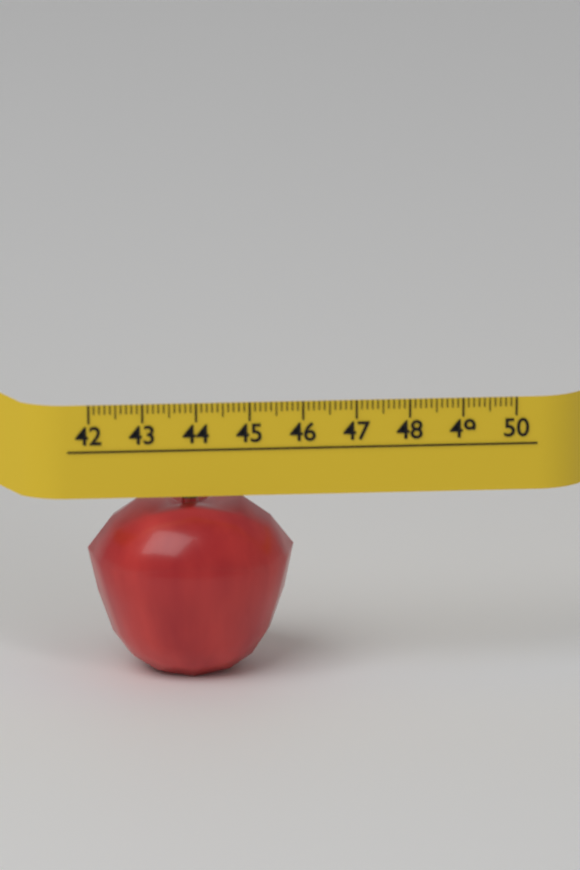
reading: 45.9 (no unit)
